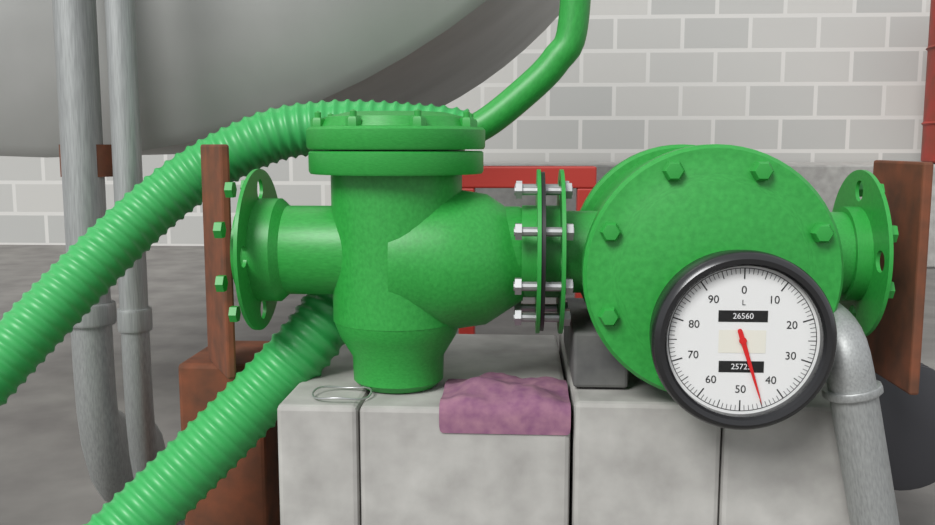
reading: 45 L
